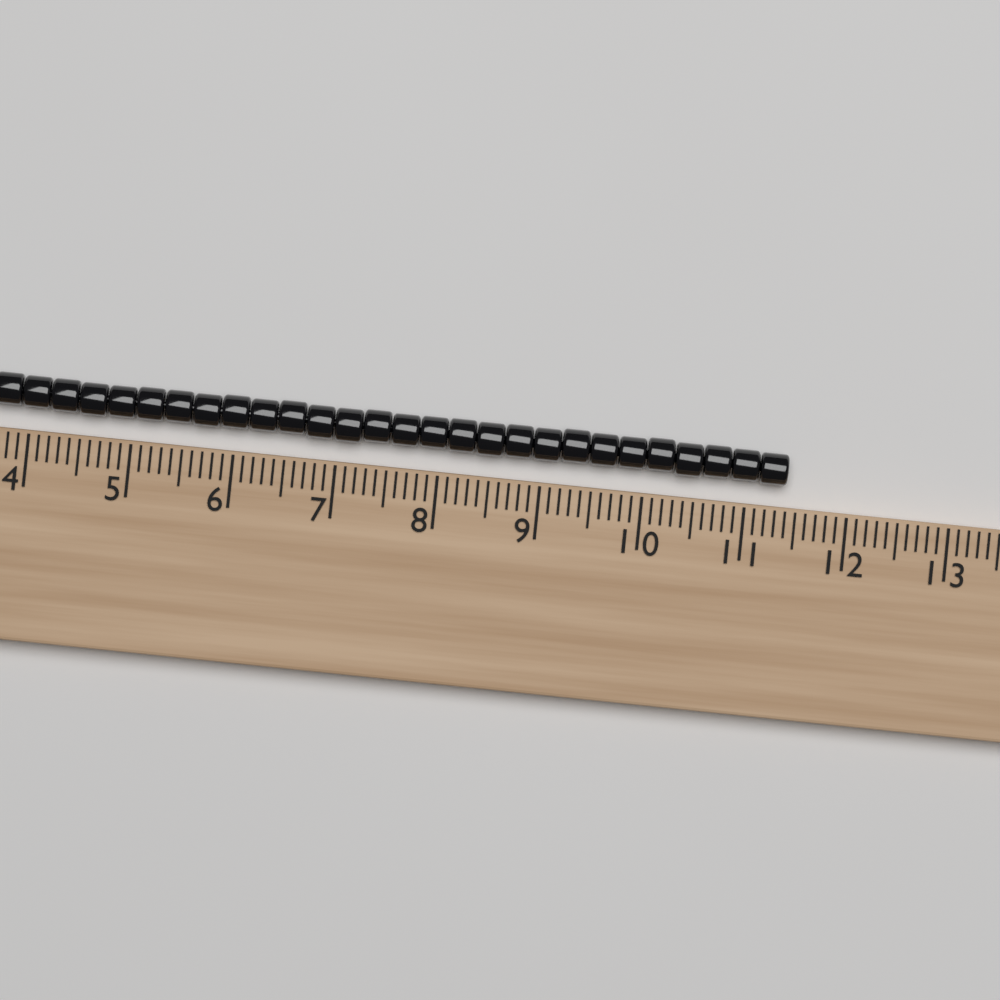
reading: 11.4 (no unit)
